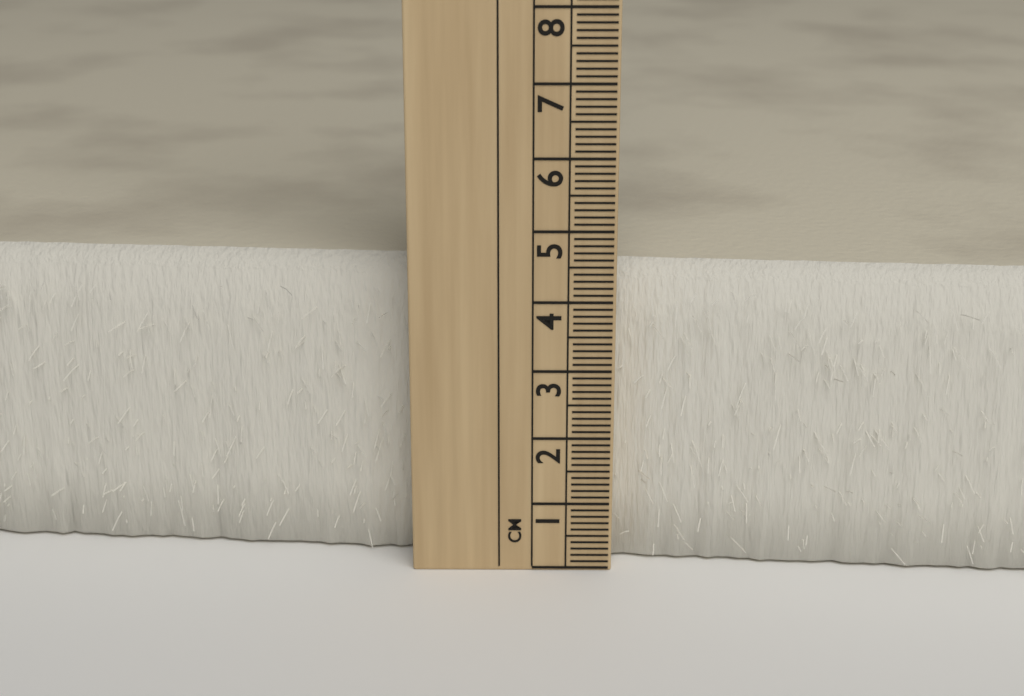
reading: 4.4 cm
